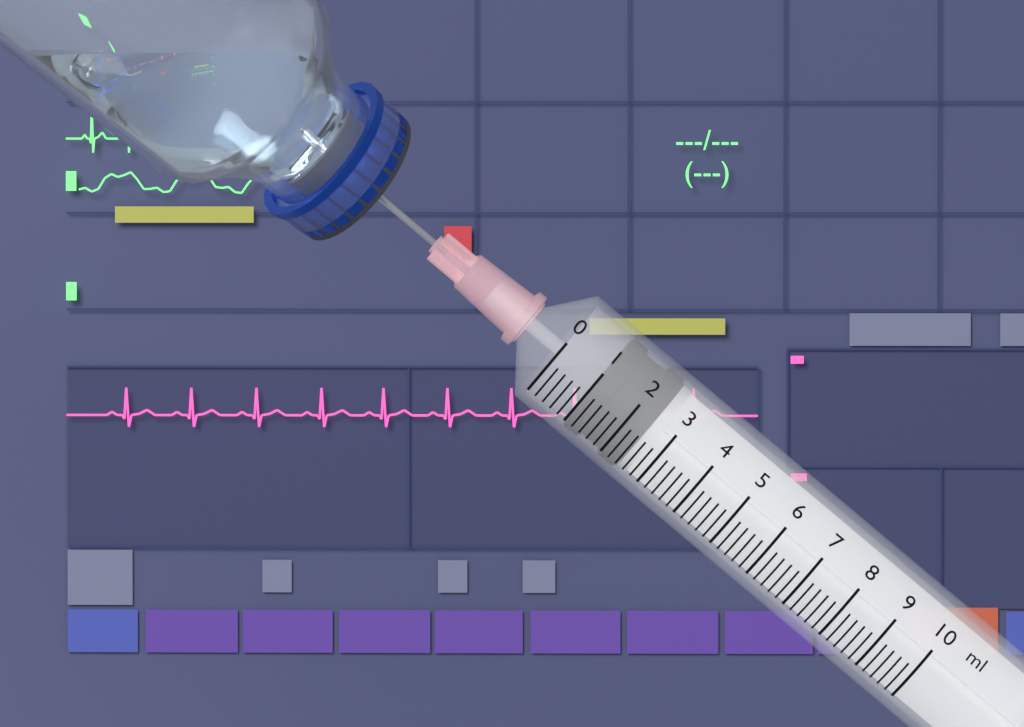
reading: 1.0 ml
